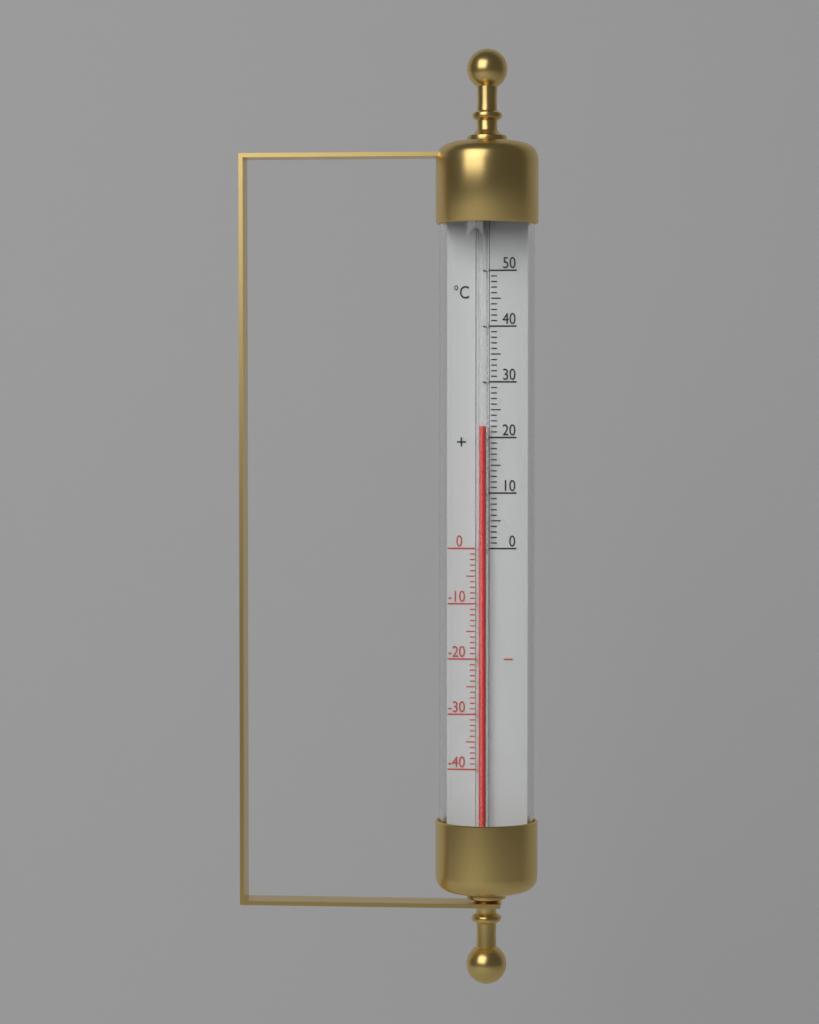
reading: 22 °C
